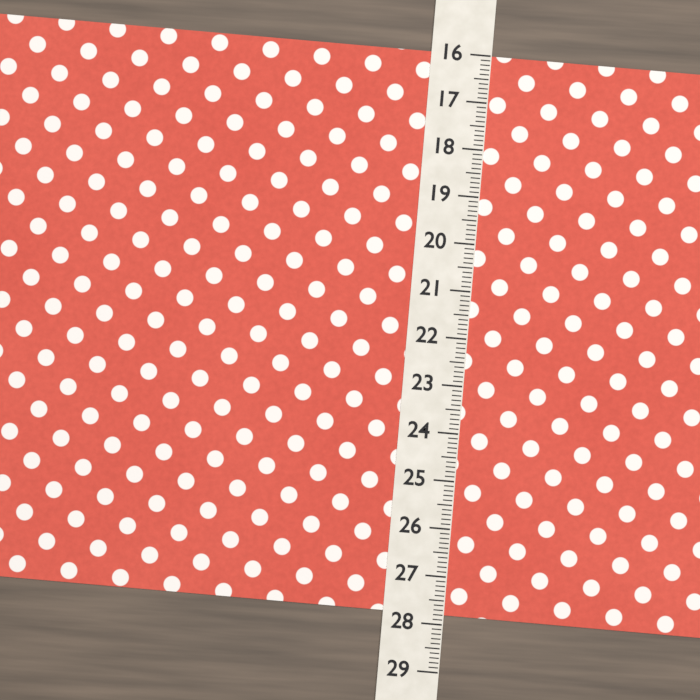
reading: 27.8 (no unit)
